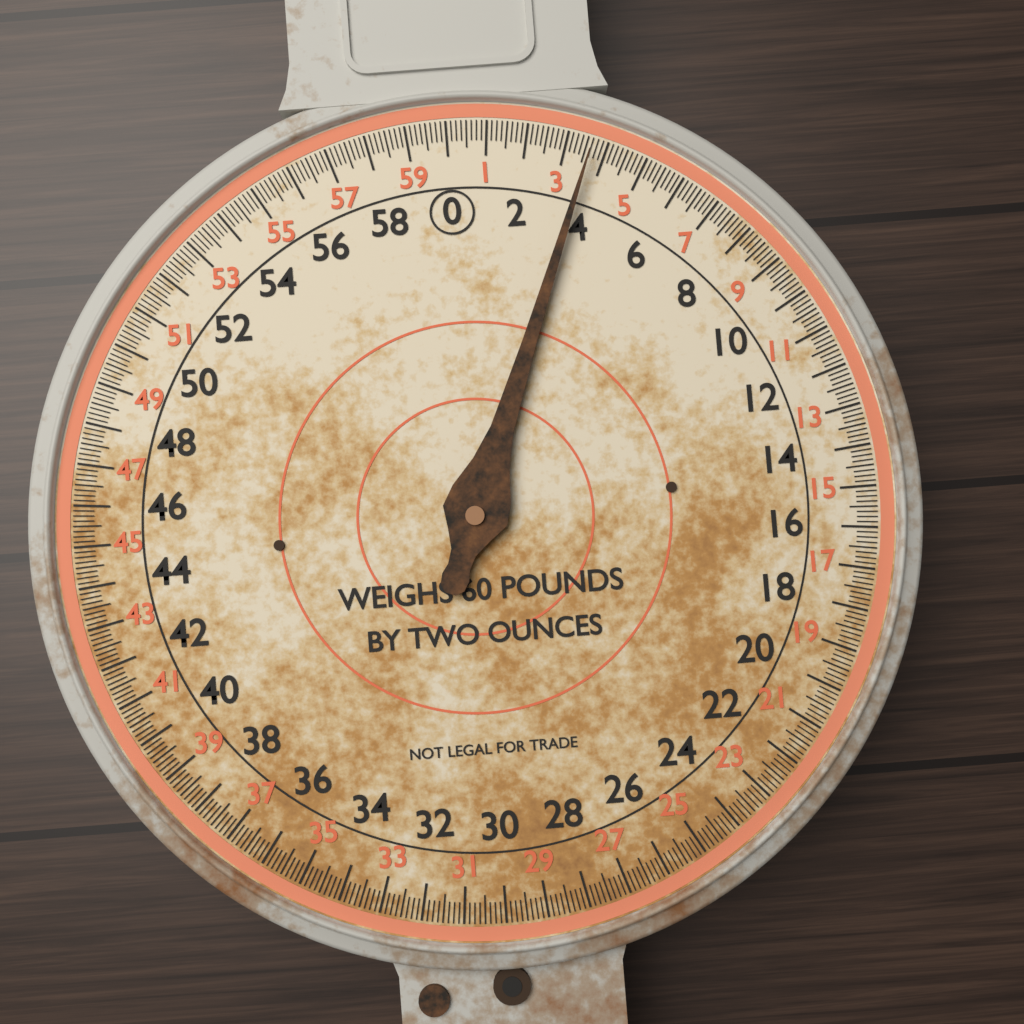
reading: 3.625 lb
